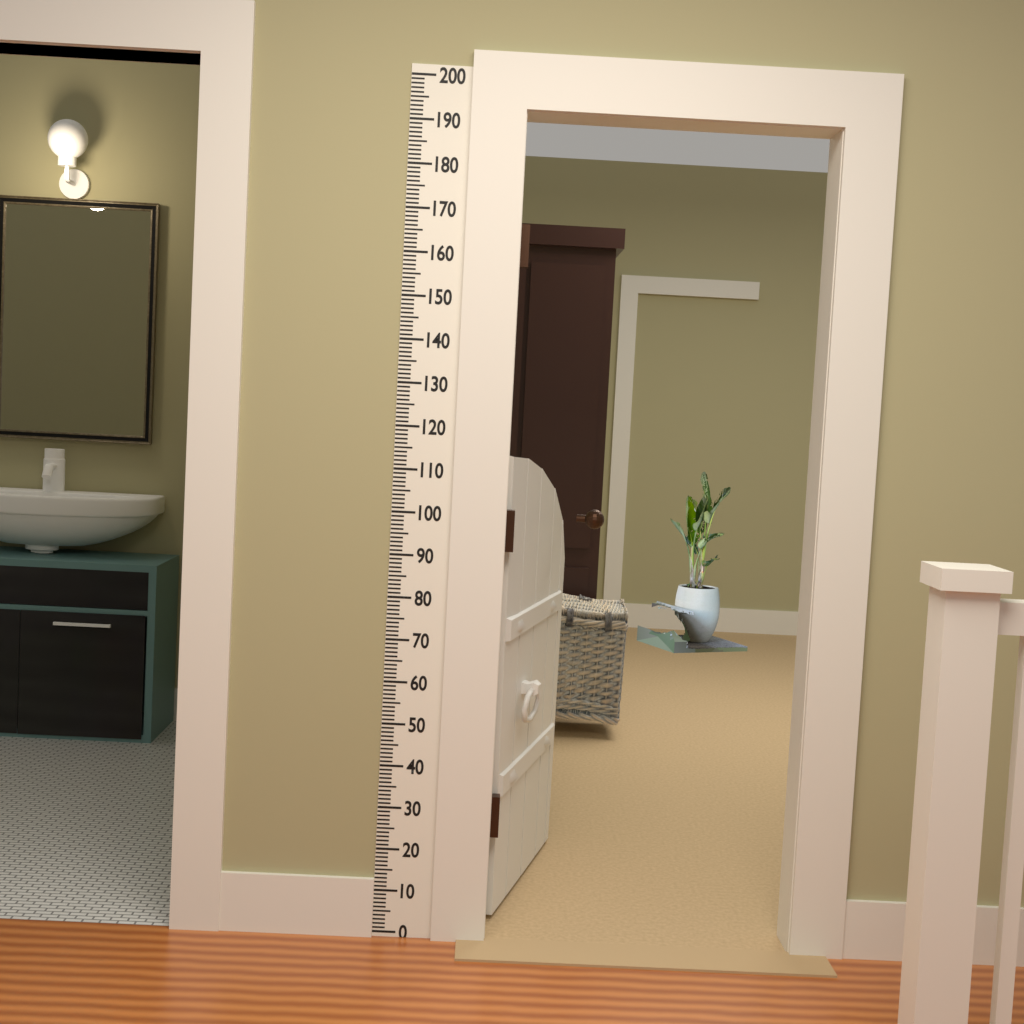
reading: 114 (no unit)
